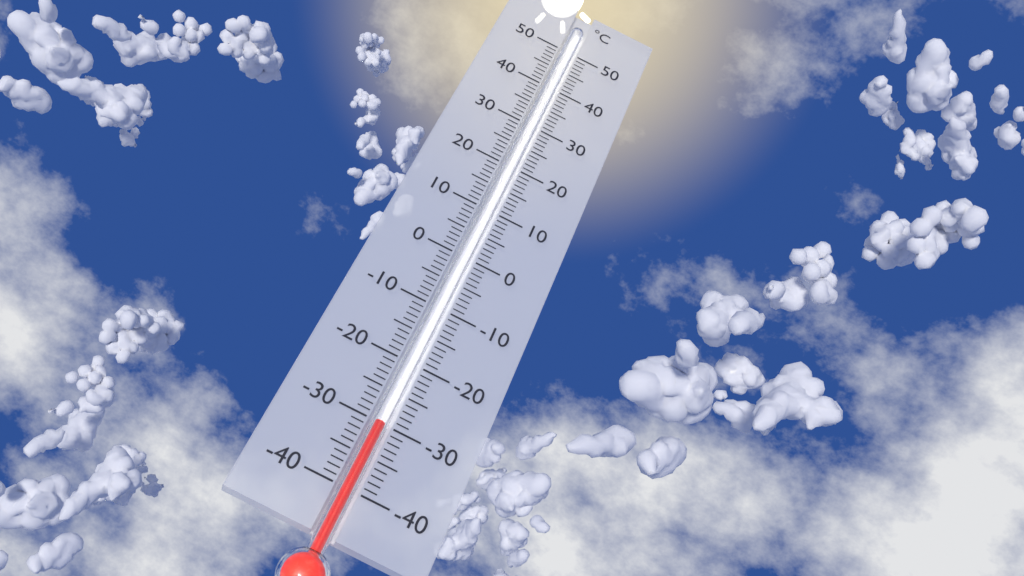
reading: -30 °C
